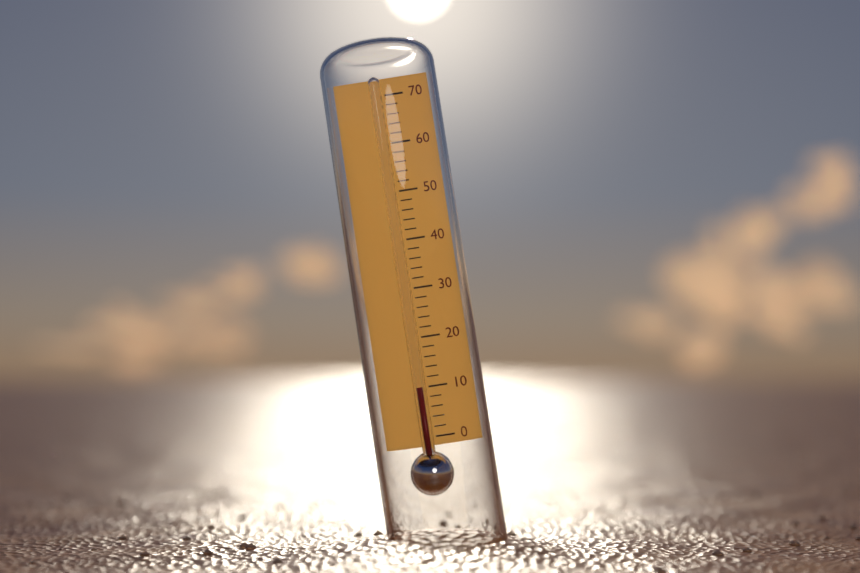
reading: 10 (no unit)
